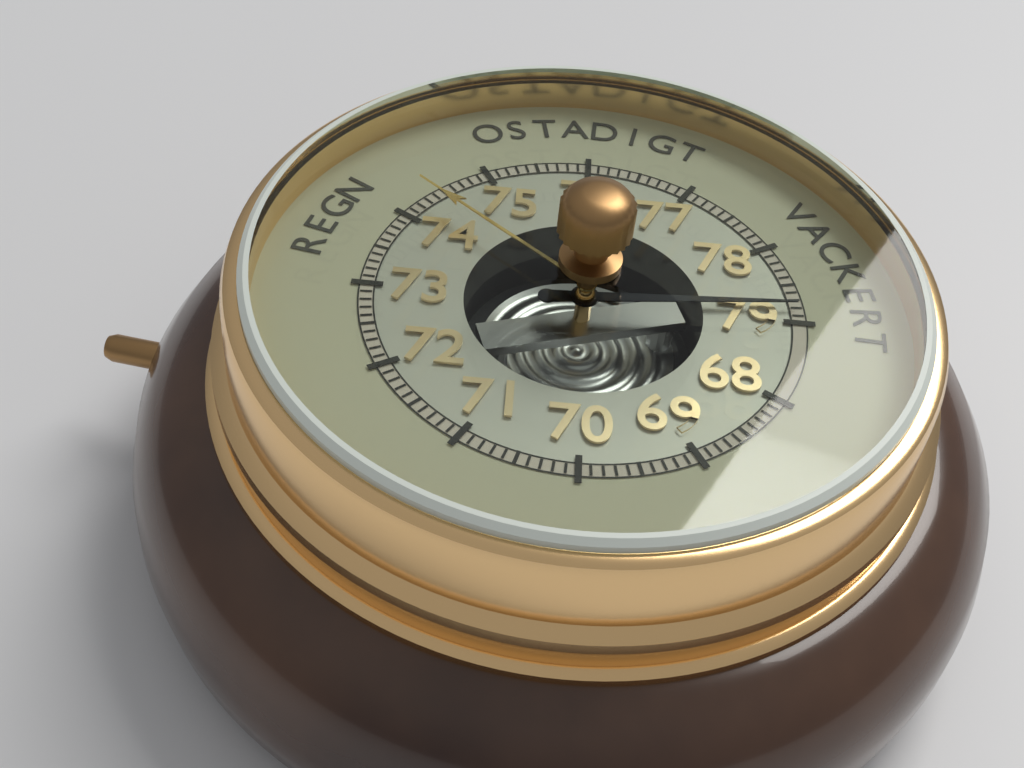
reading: 78.8 (no unit)
